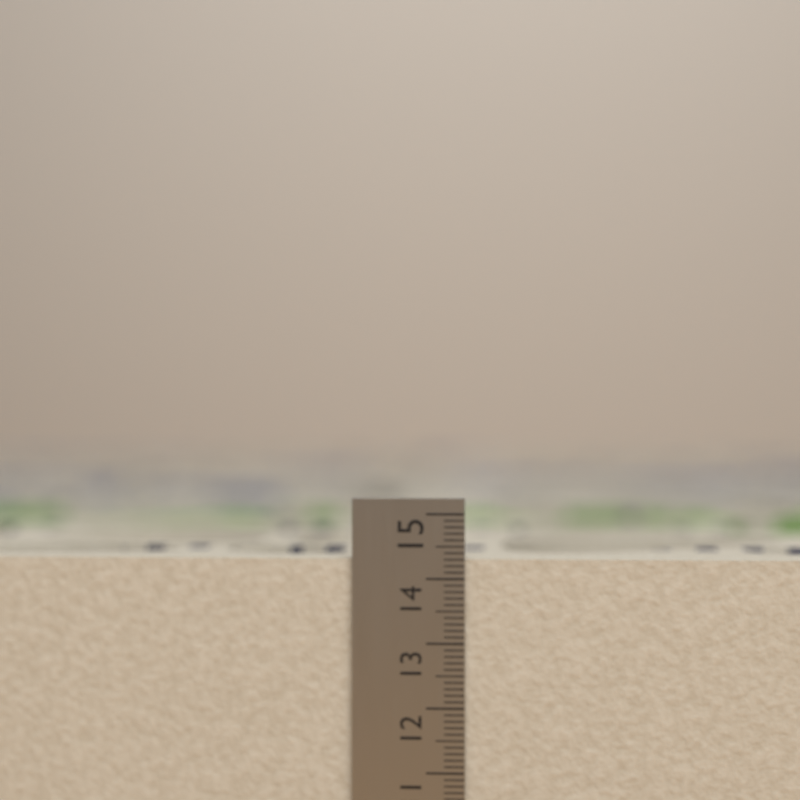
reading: 14.3 cm
